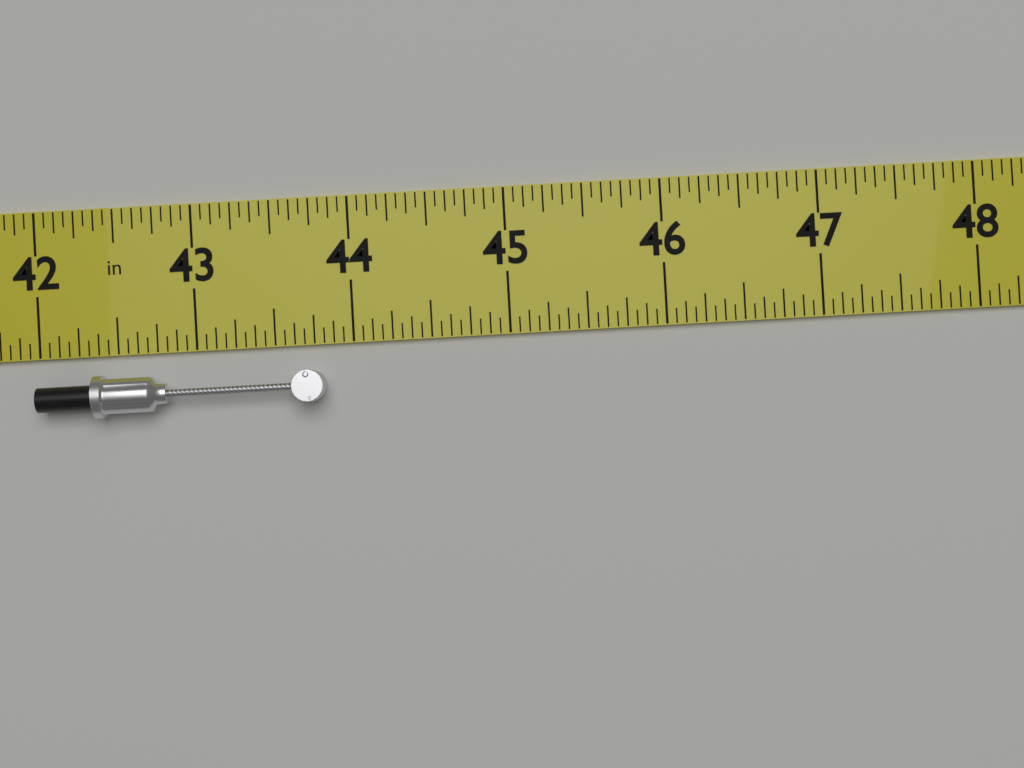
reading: 43.8125 in
